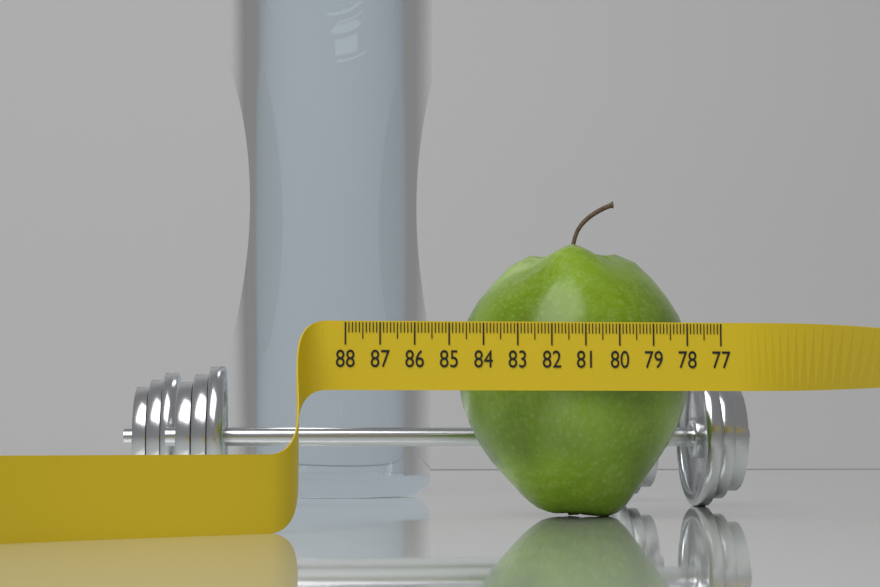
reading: 84.3 (no unit)
